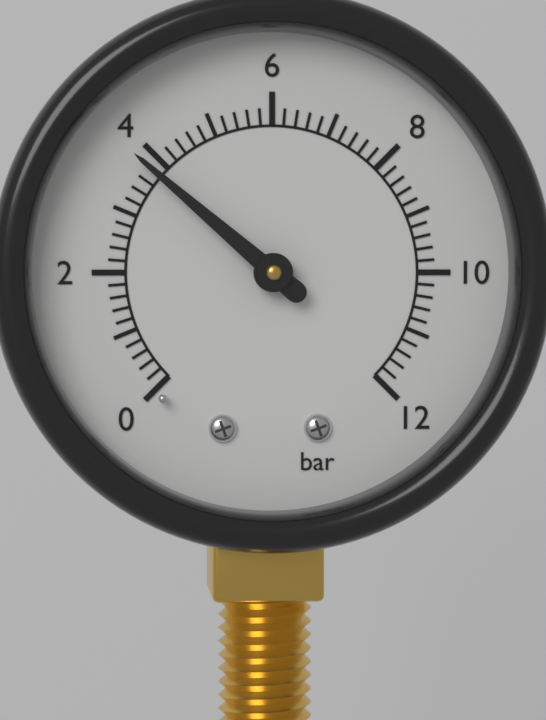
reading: 3.8 bar
